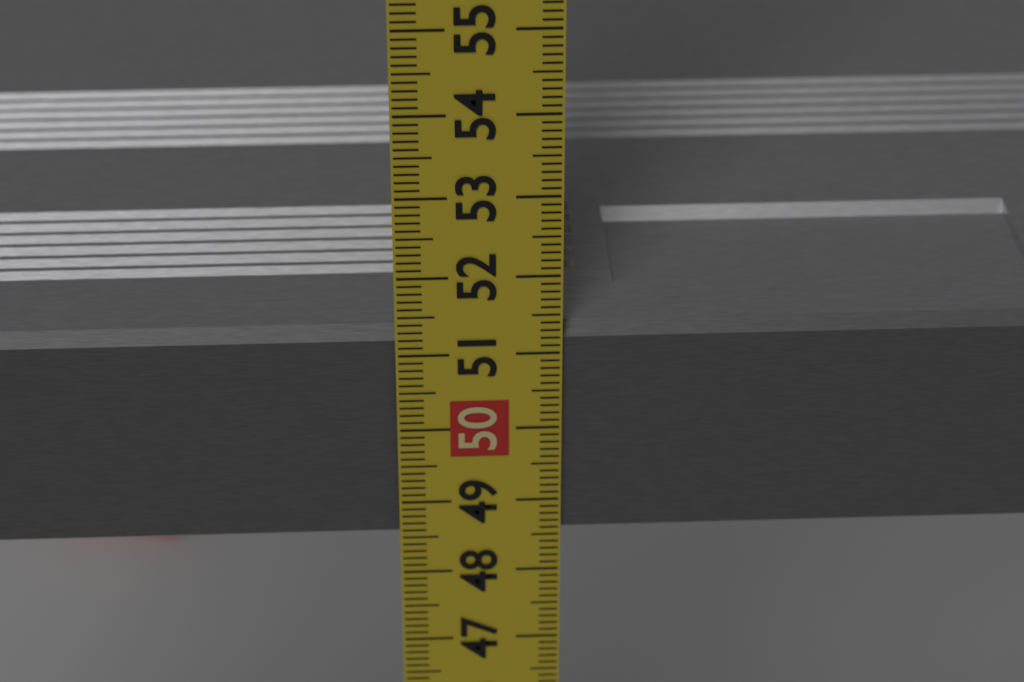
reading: 51.3 cm
